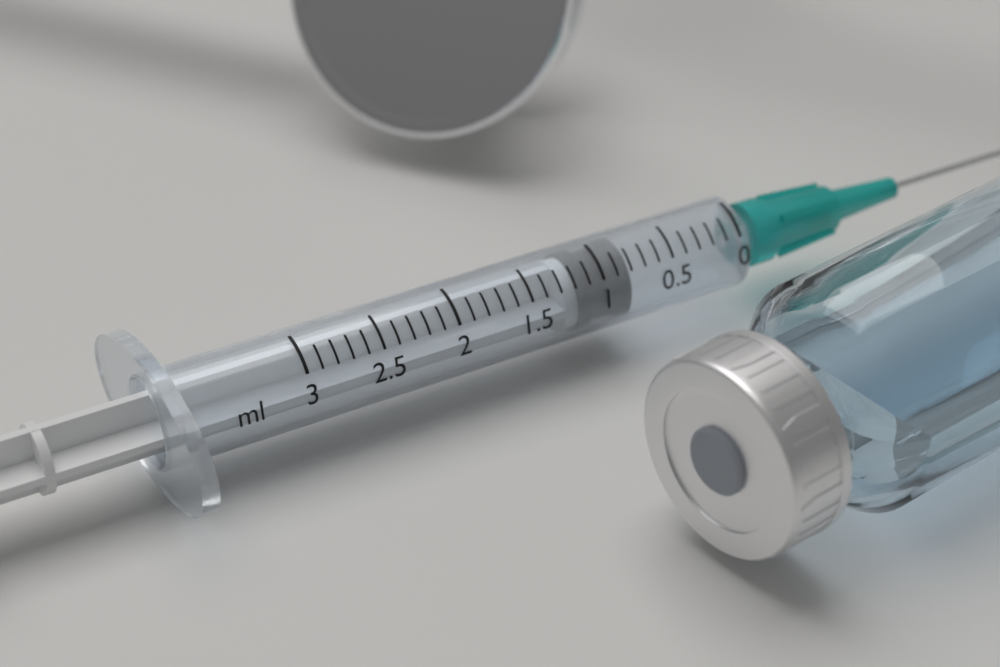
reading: 0.8 ml
